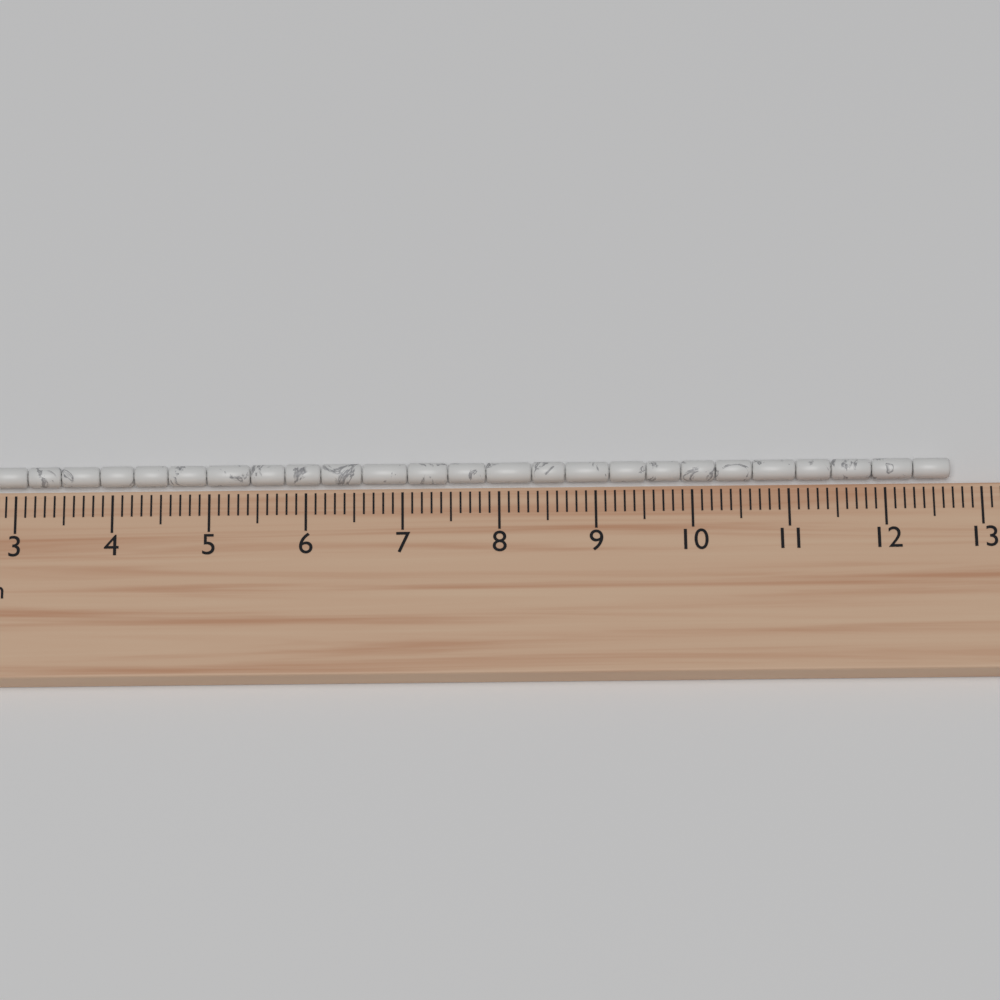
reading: 12.7 cm
